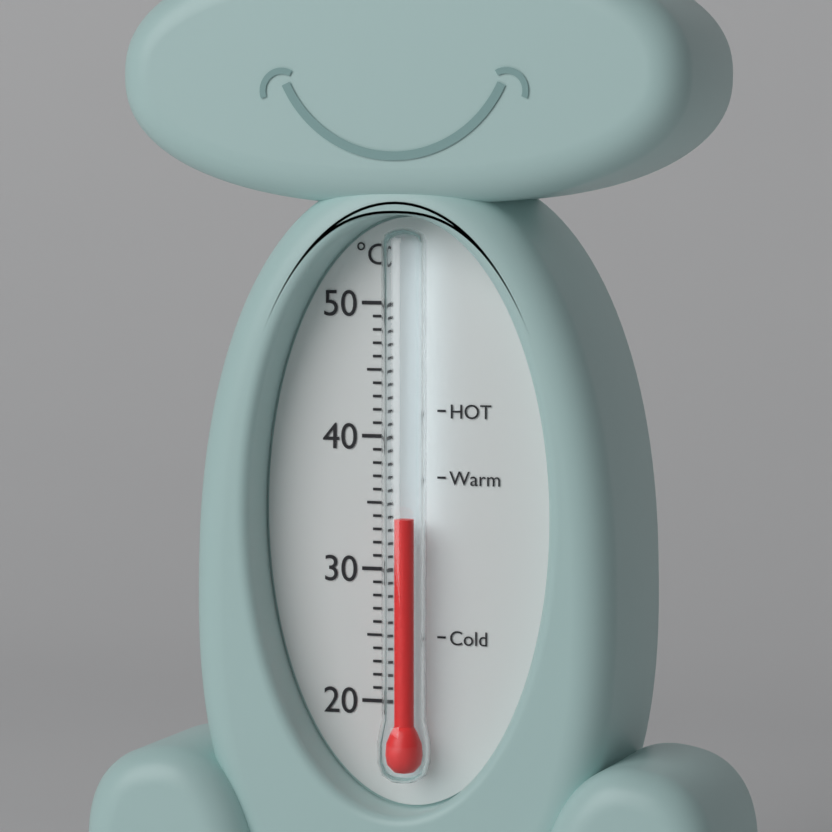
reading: 34 °C
